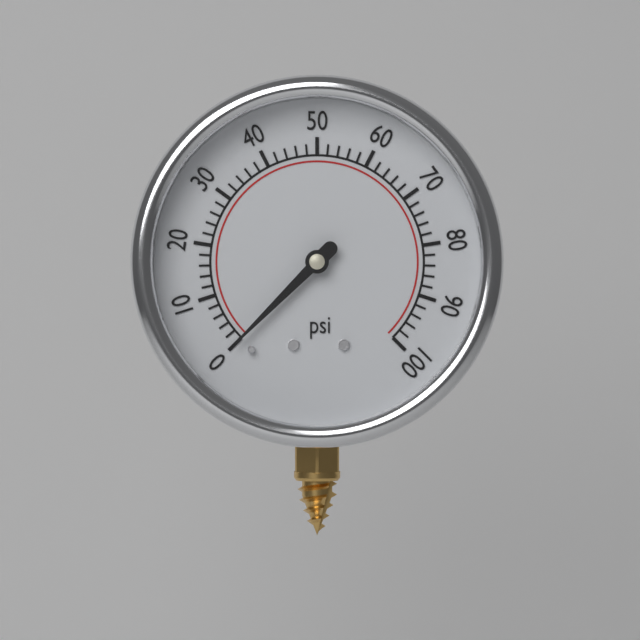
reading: 0 psi
